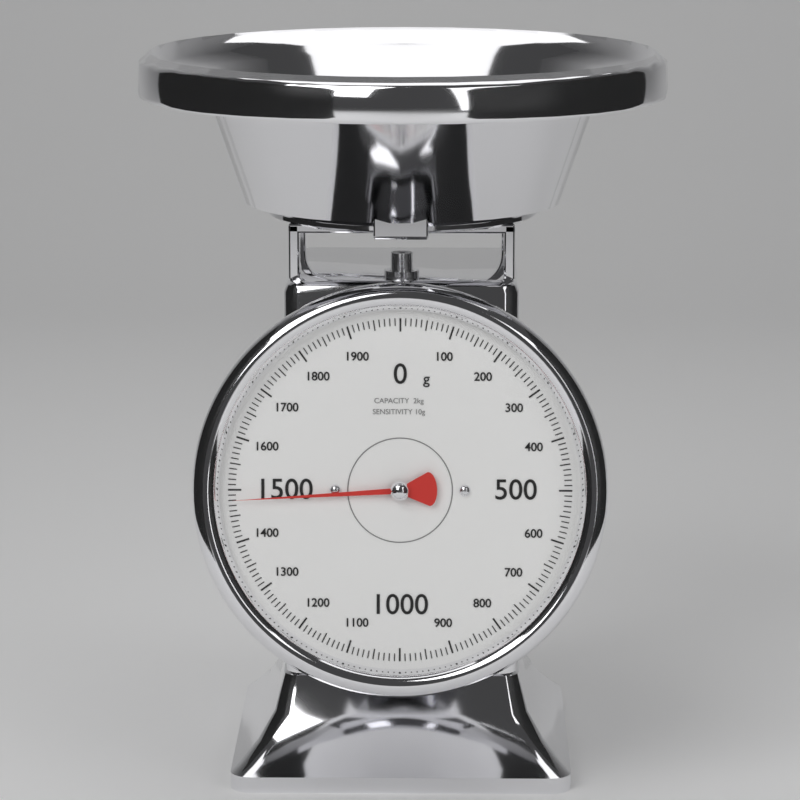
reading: 1480 g
